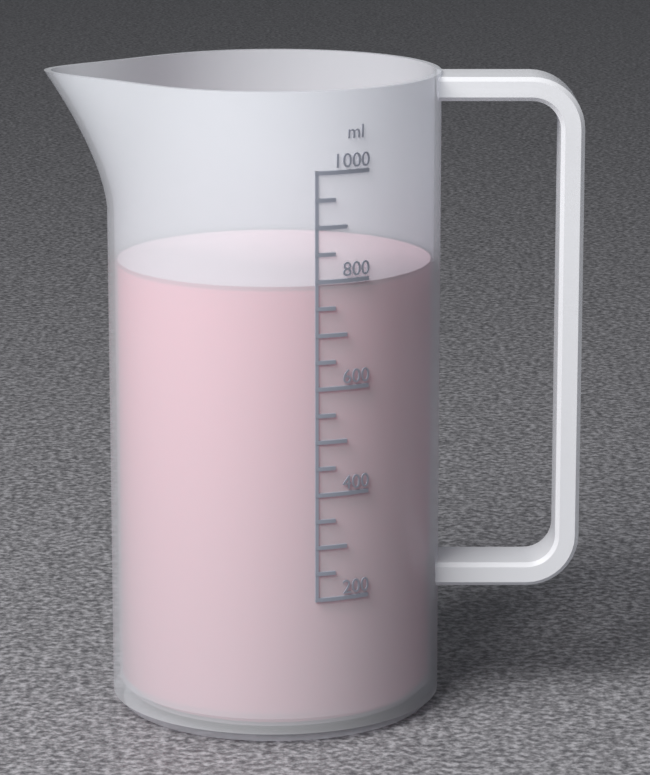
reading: 790 ml
